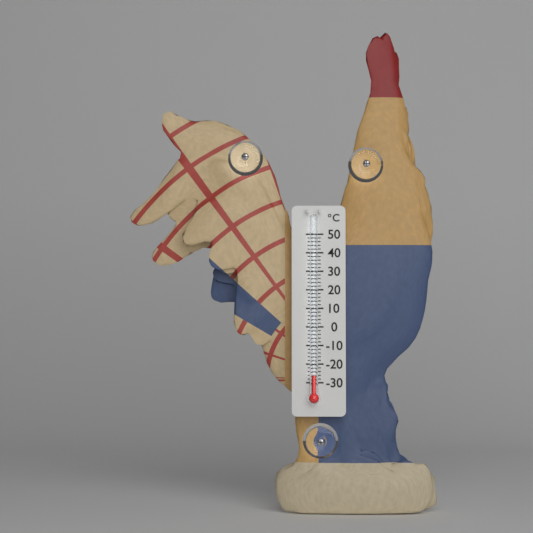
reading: -26 °C
